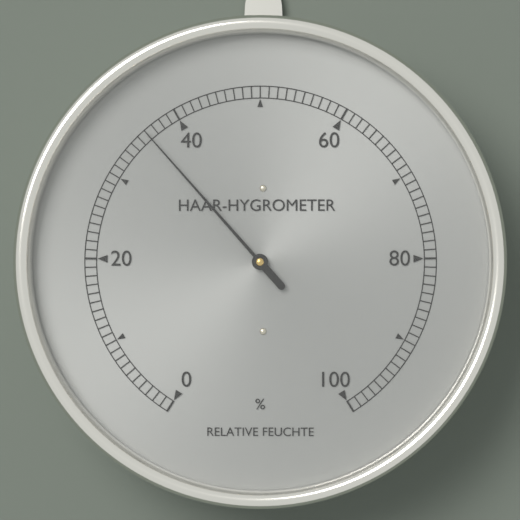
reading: 36 %
